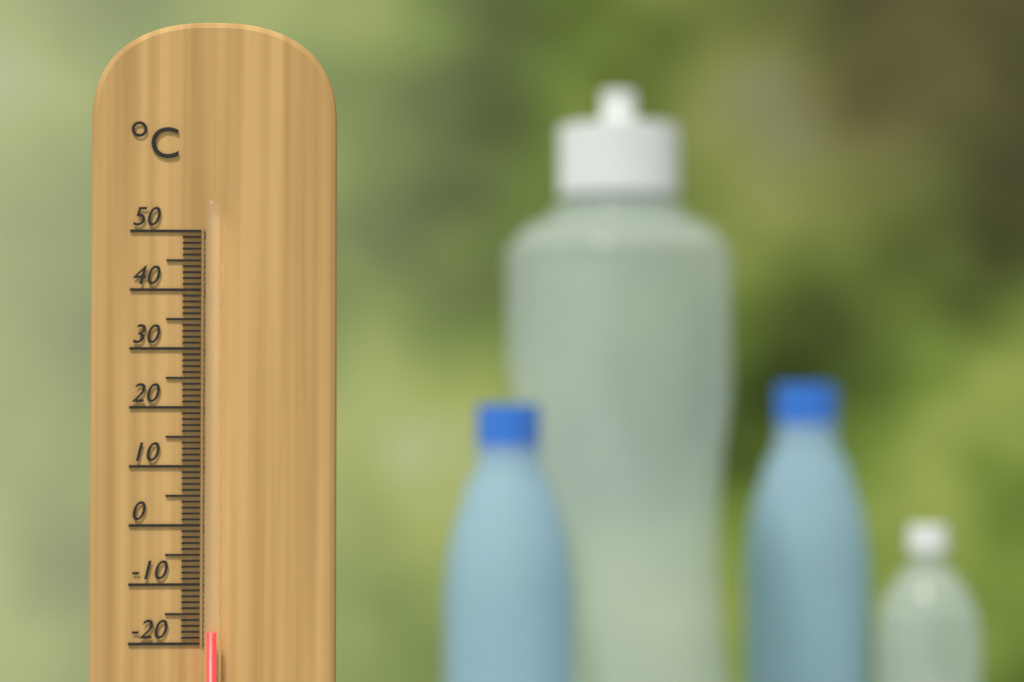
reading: -18 °C
